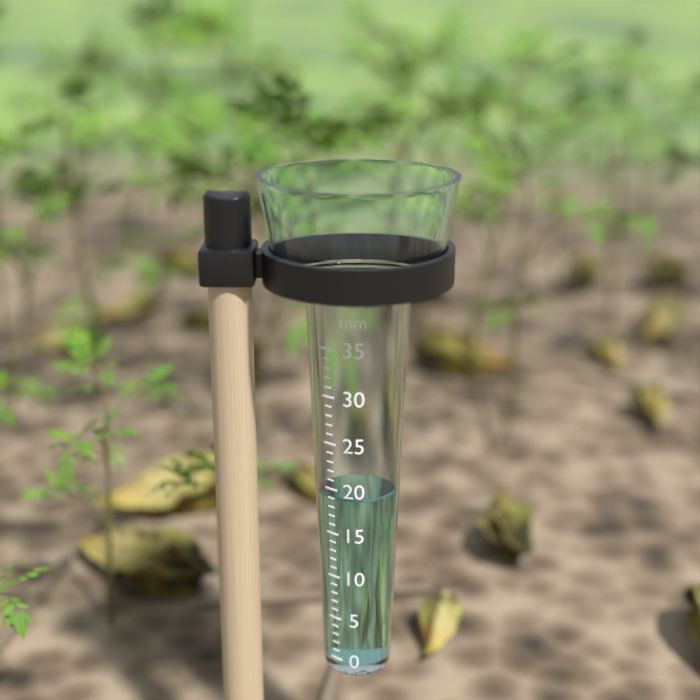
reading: 19 mm
